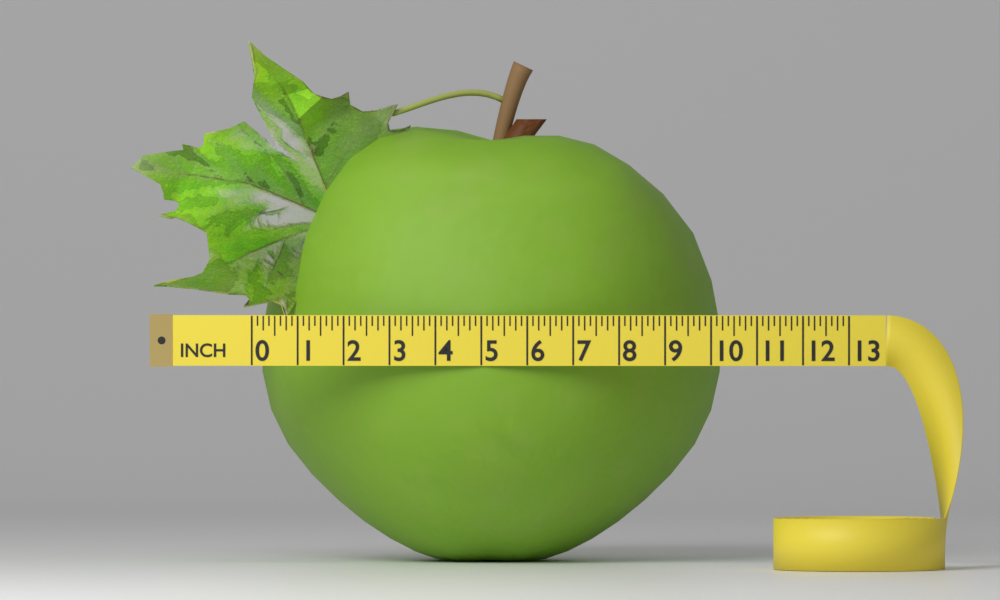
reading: 10.125 in
